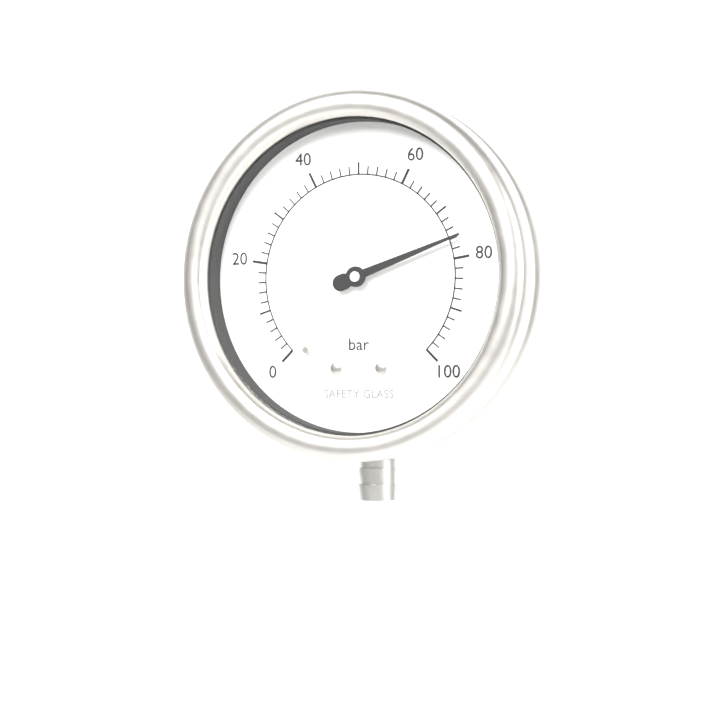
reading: 76 bar
